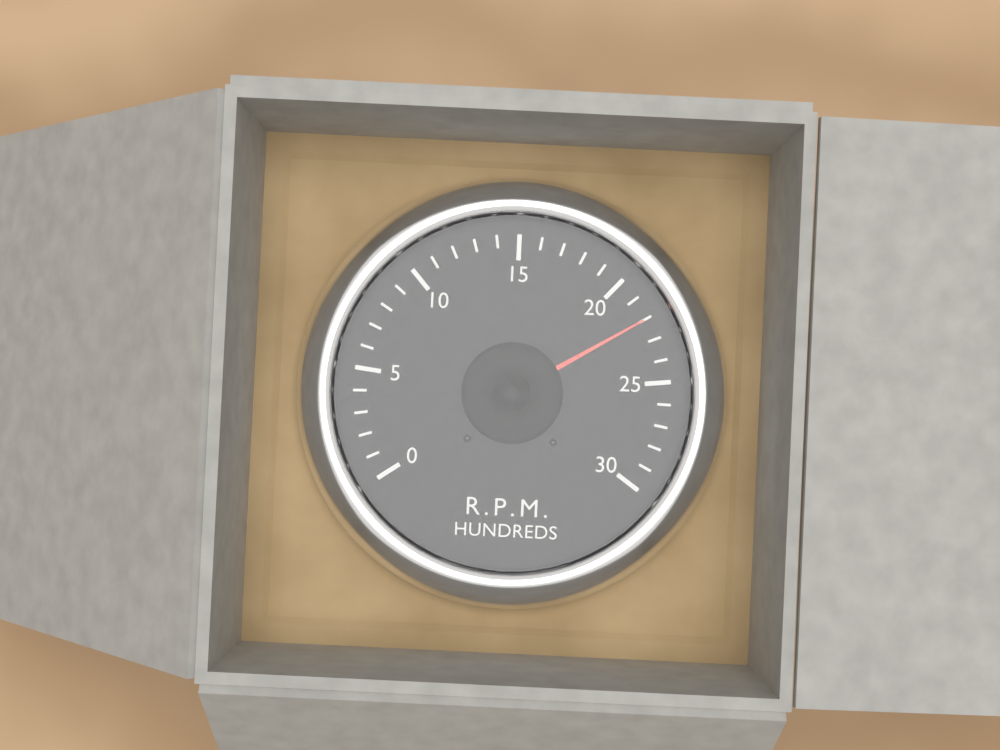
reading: 22 RPM x100
